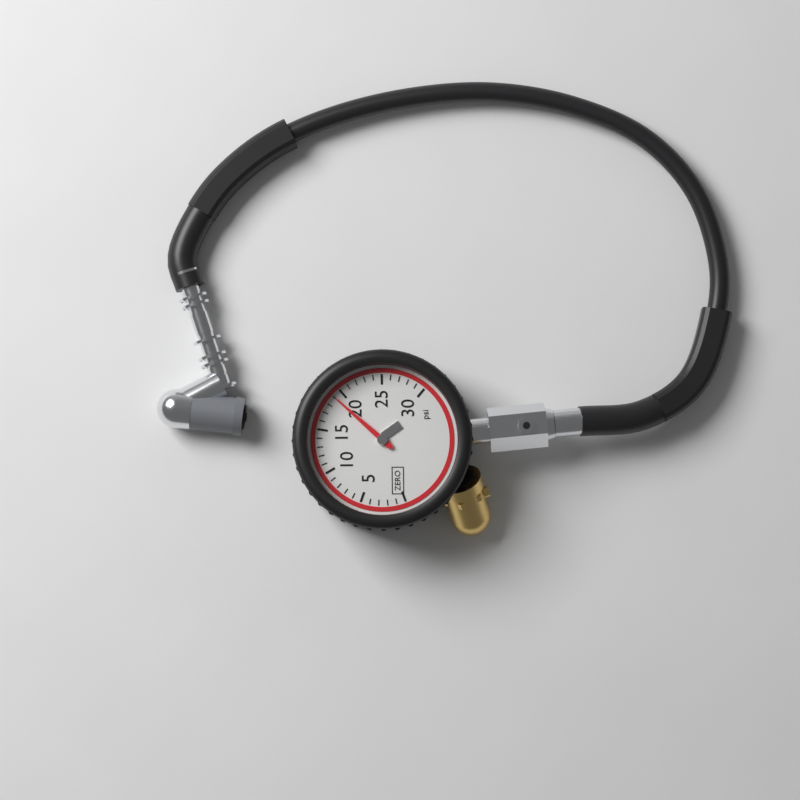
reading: 19 psi
